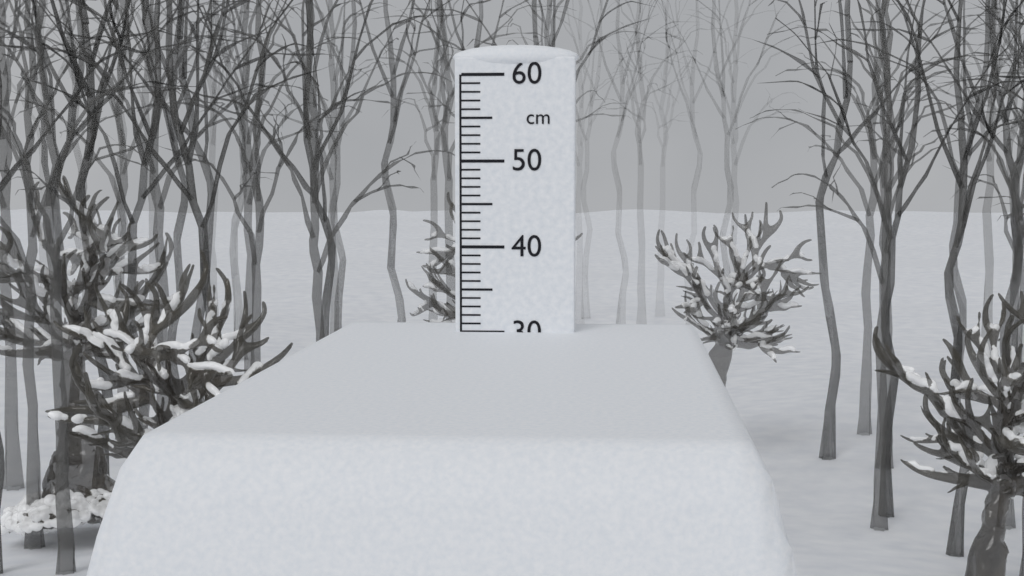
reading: 30 cm
